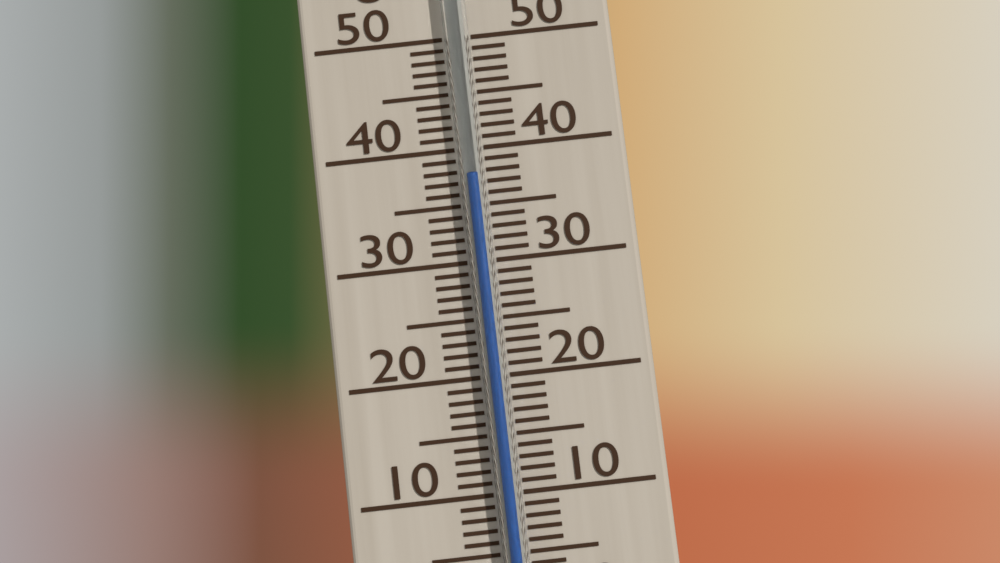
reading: 37.5 °C
